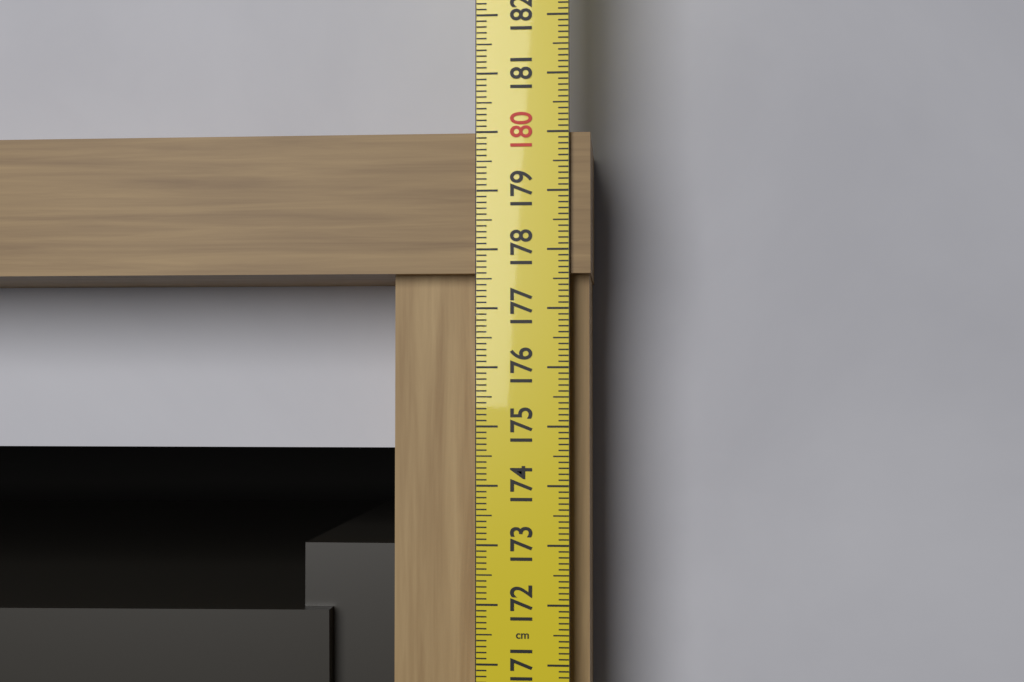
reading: 180.0 cm
